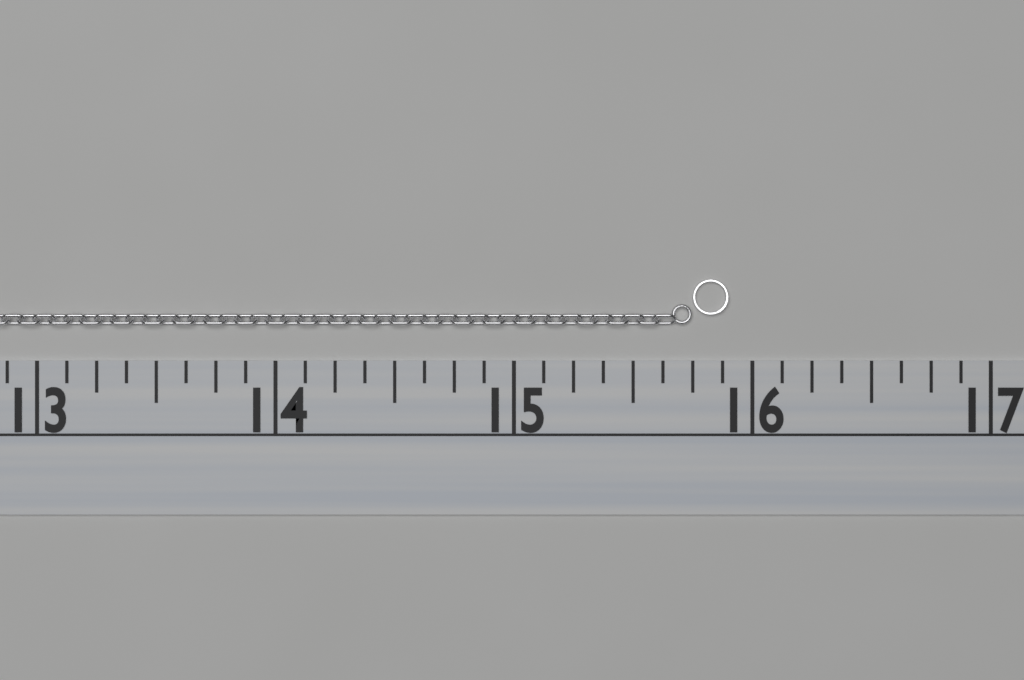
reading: 15.900 (no unit)
